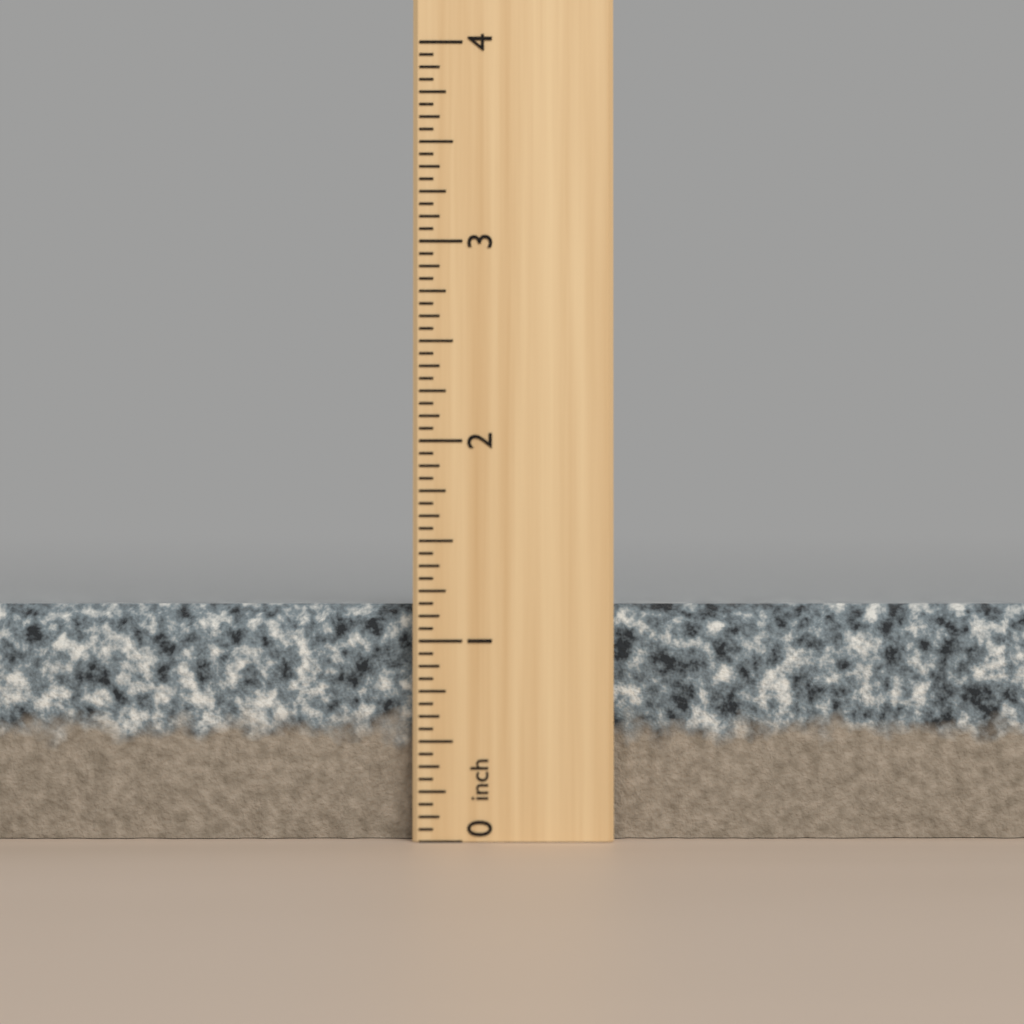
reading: 1.1875 inch
